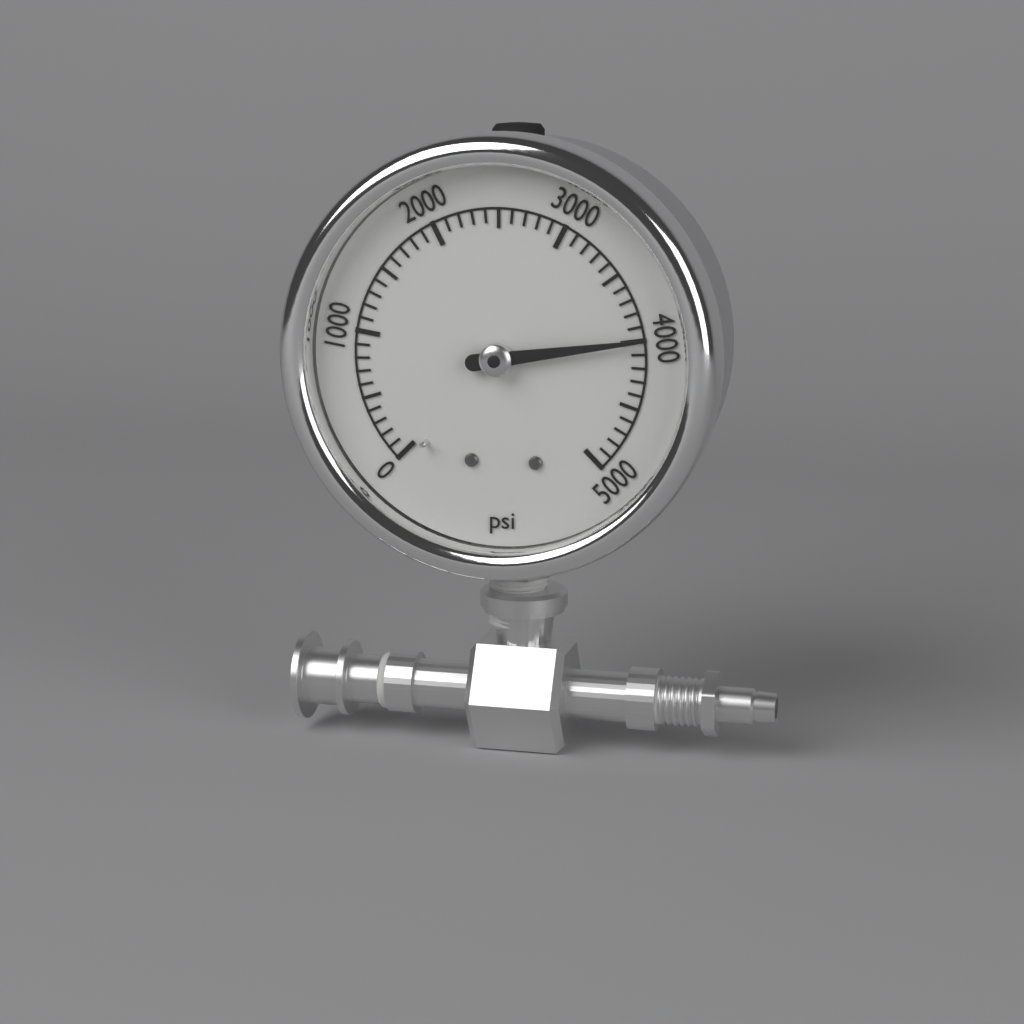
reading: 4000 psi
